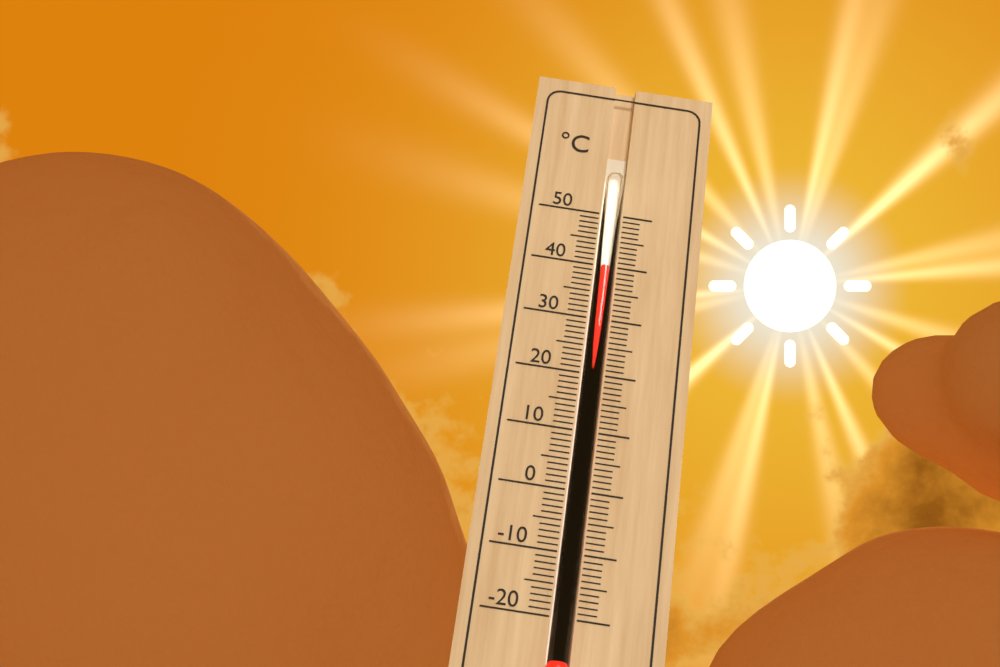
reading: 40 °C
